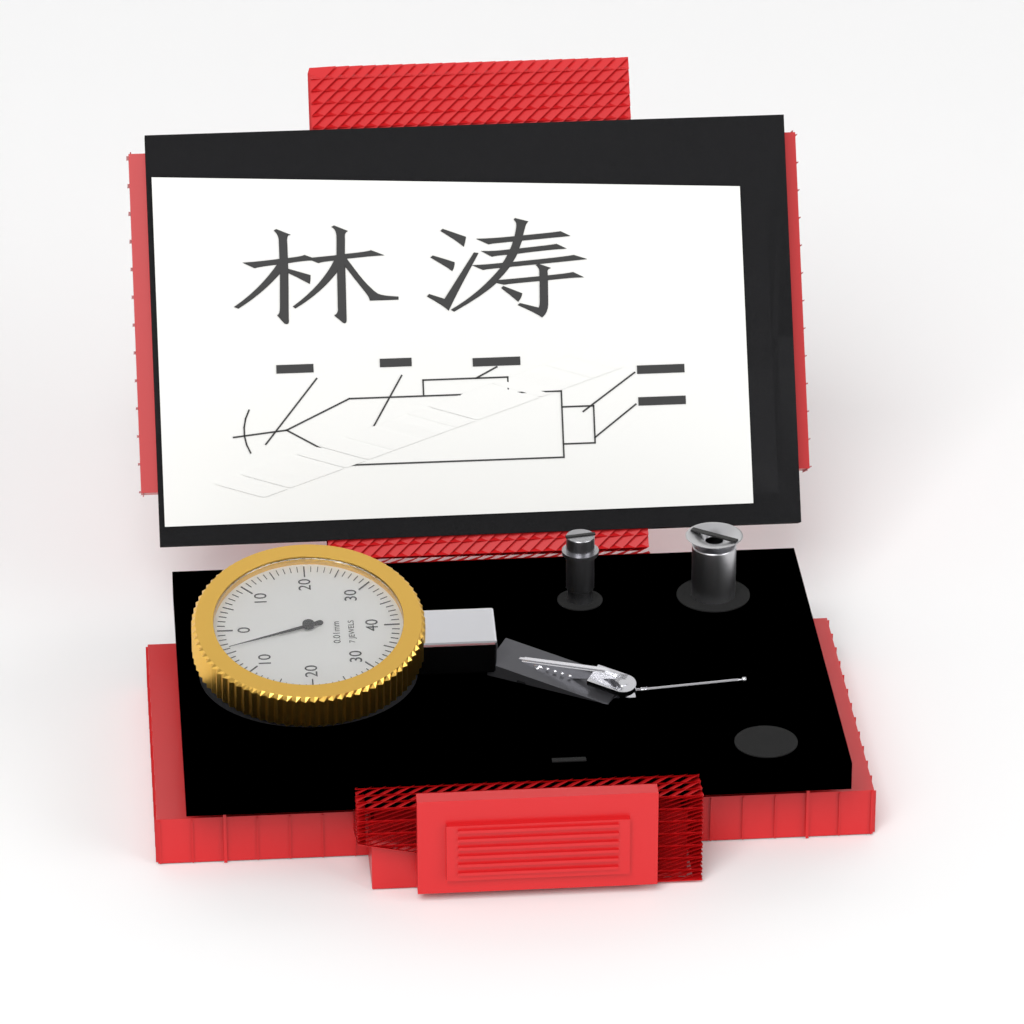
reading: 4 0.01mm
